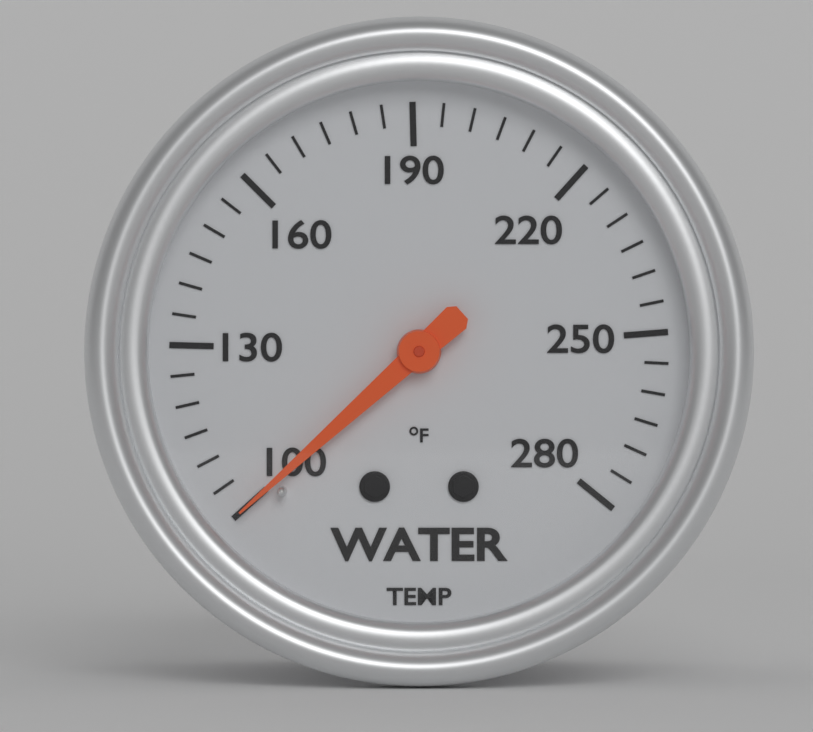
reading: 100 °F
